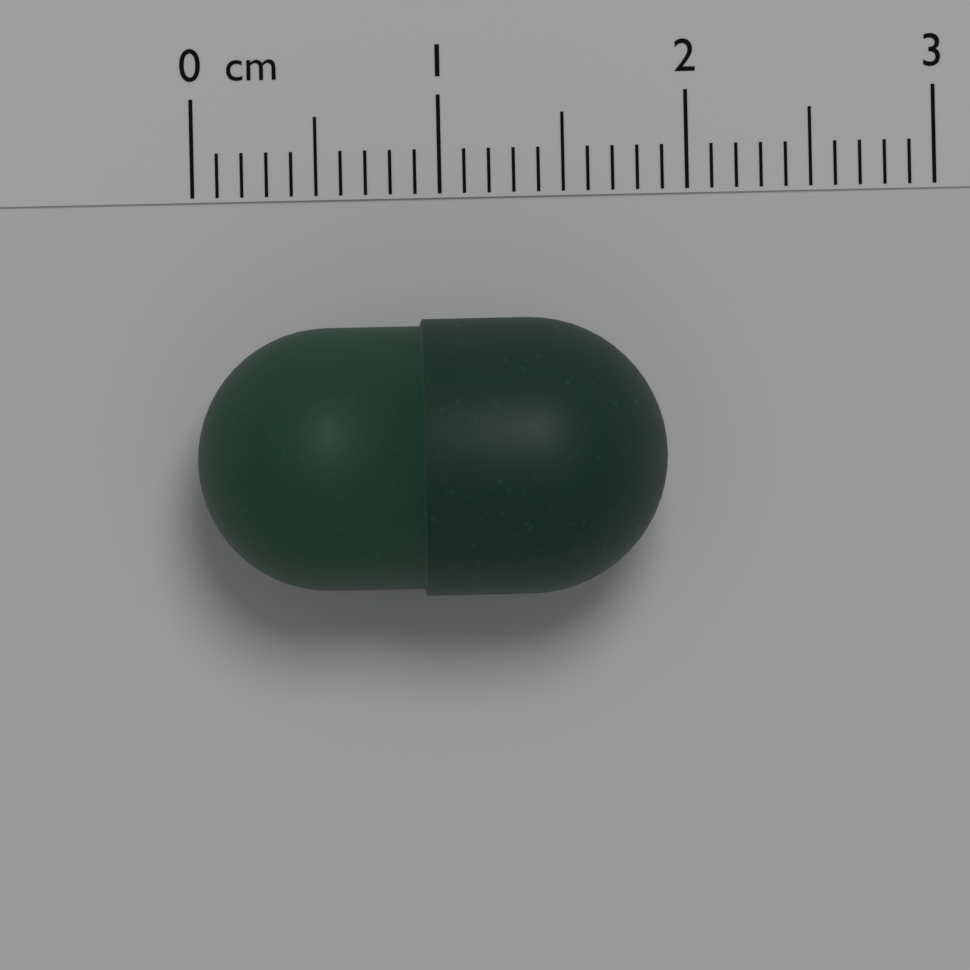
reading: 1.9 cm
